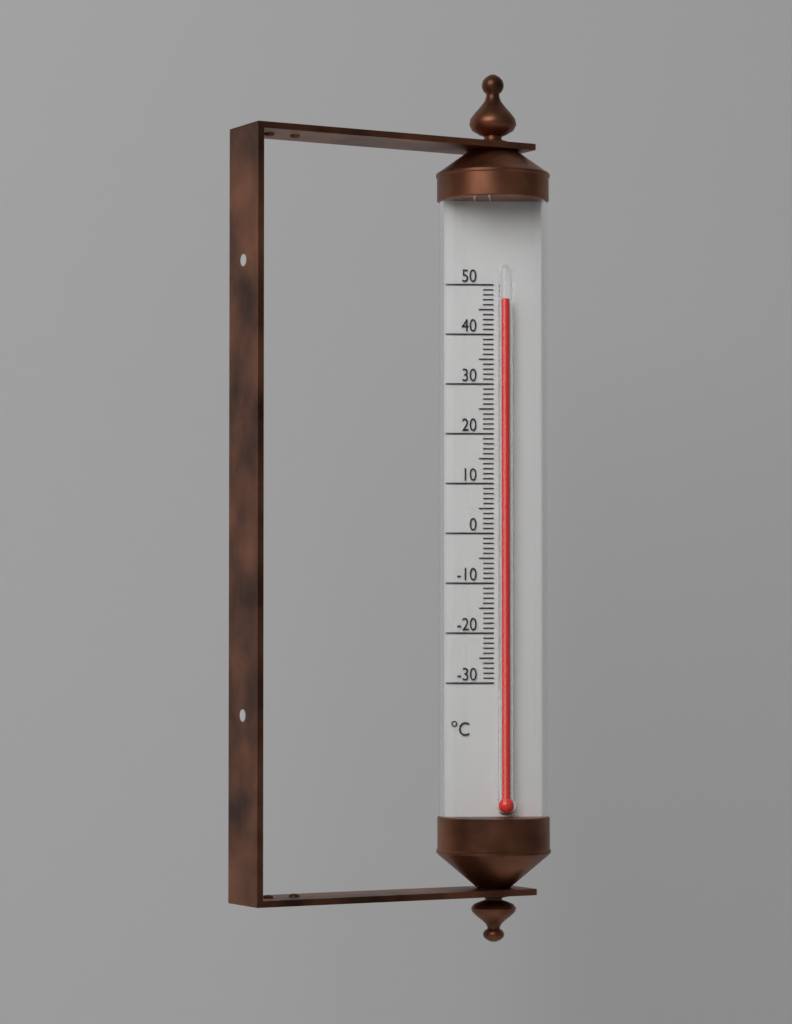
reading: 47 °C
